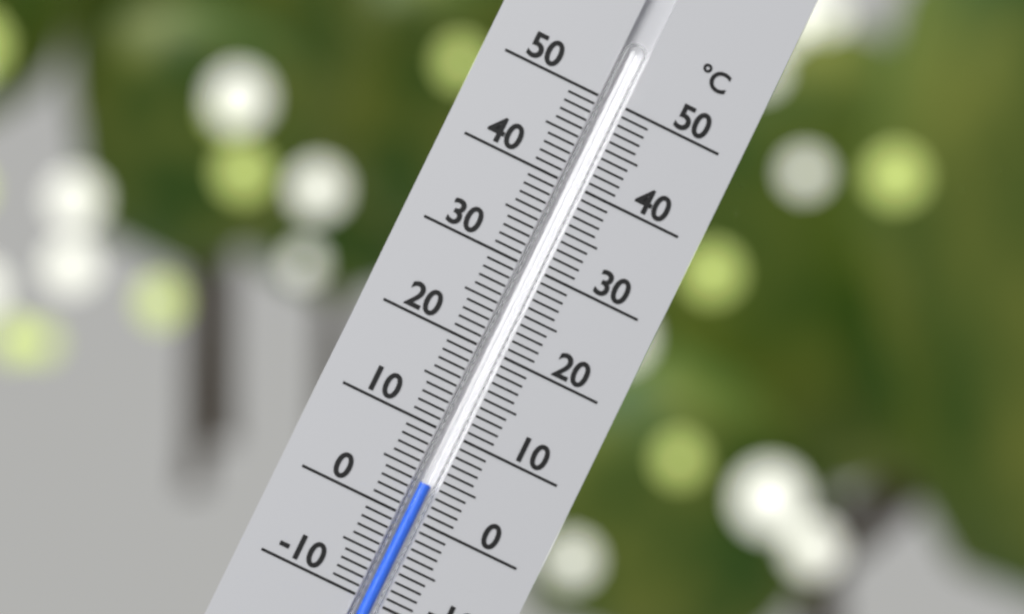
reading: 4 °C
